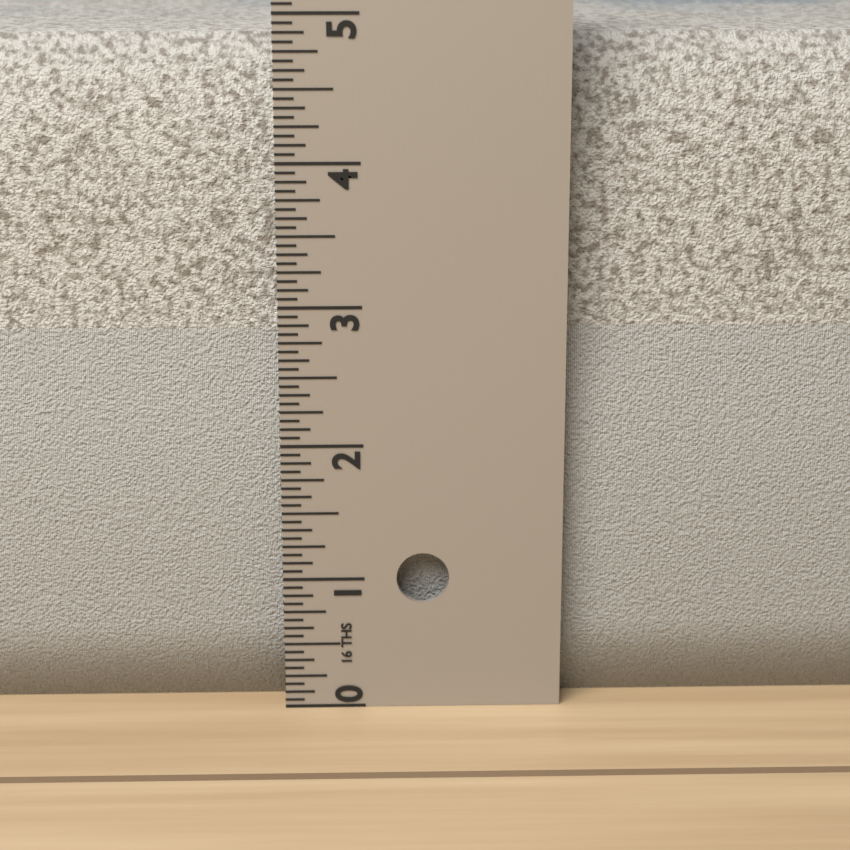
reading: 4.8125 in
